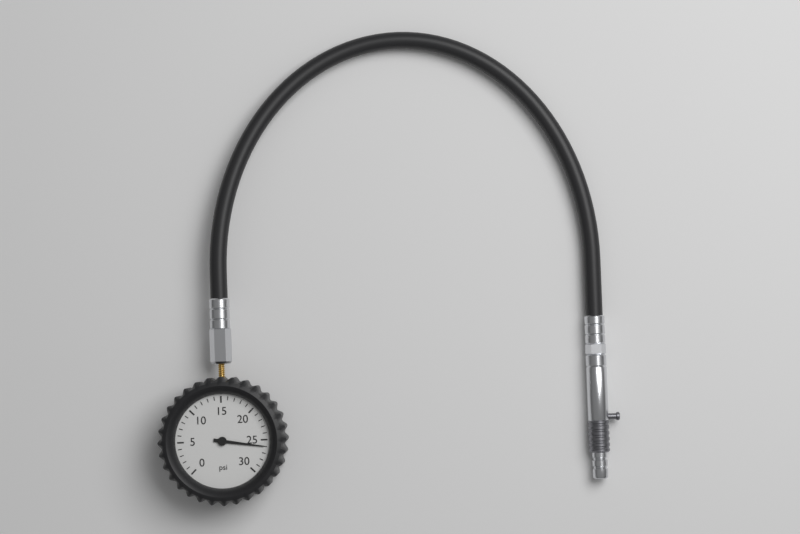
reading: 26 psi
